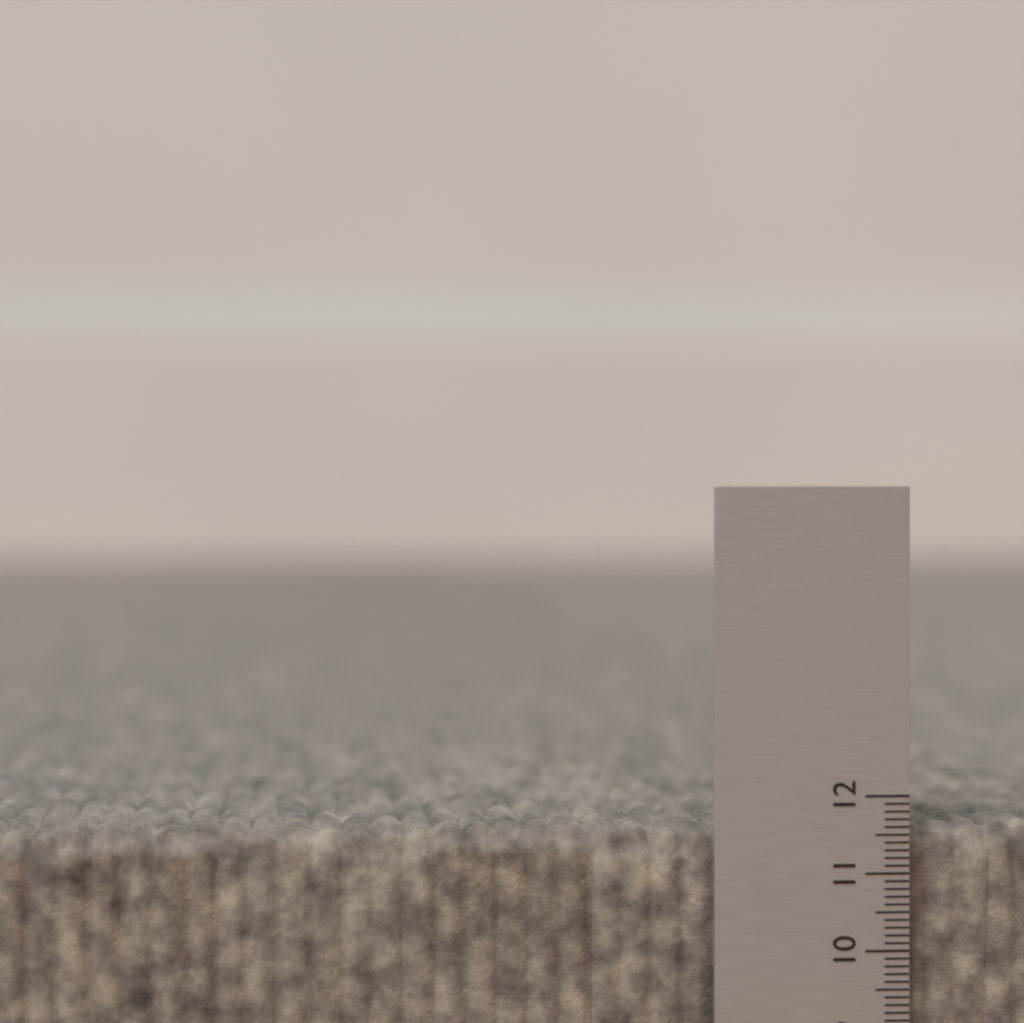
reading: 11.6 (no unit)
